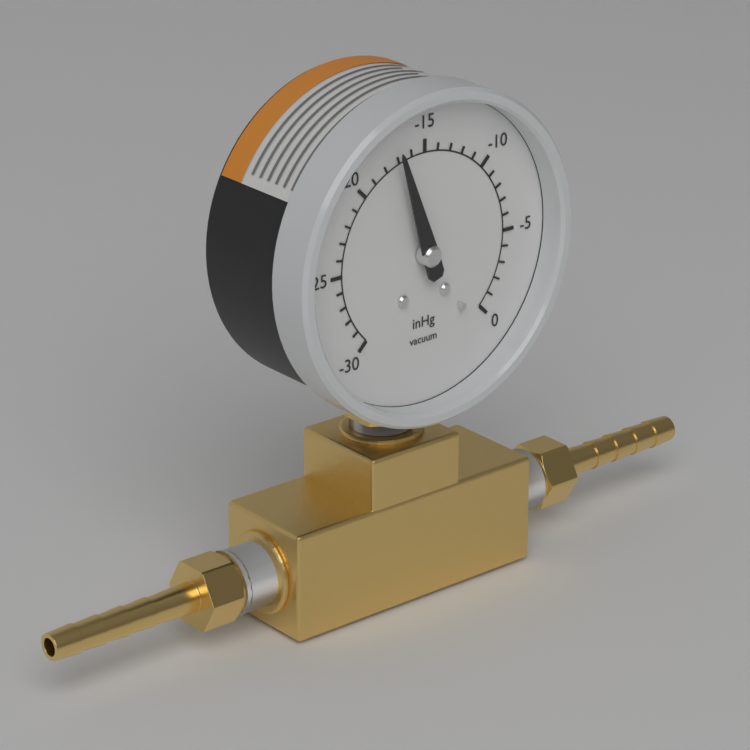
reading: -17 inHg
